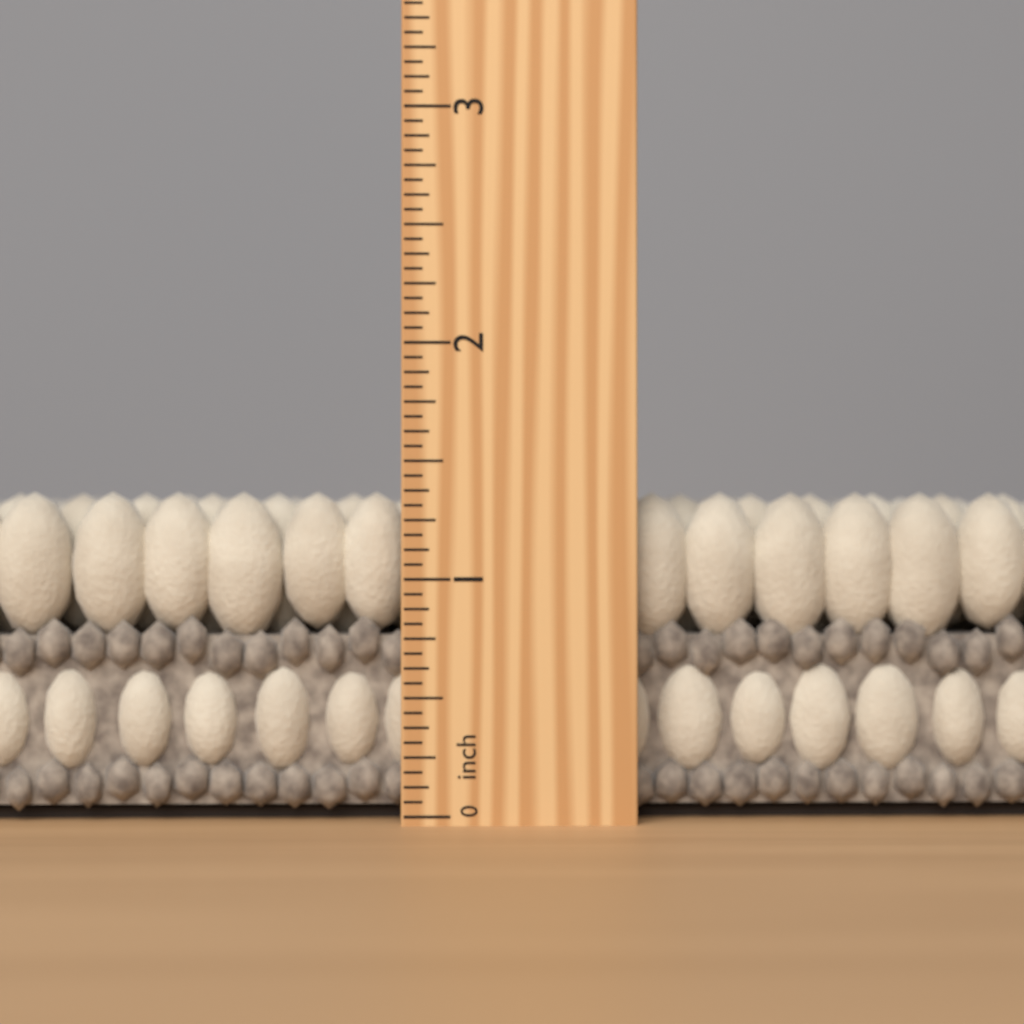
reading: 1.3750 inch
